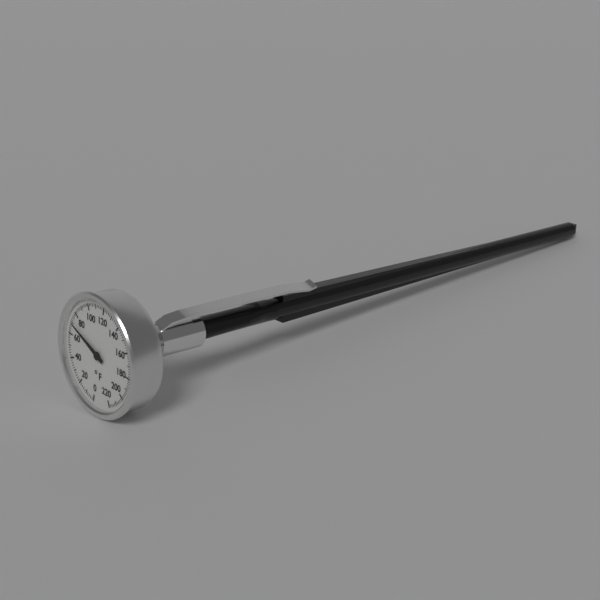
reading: 70 °F
